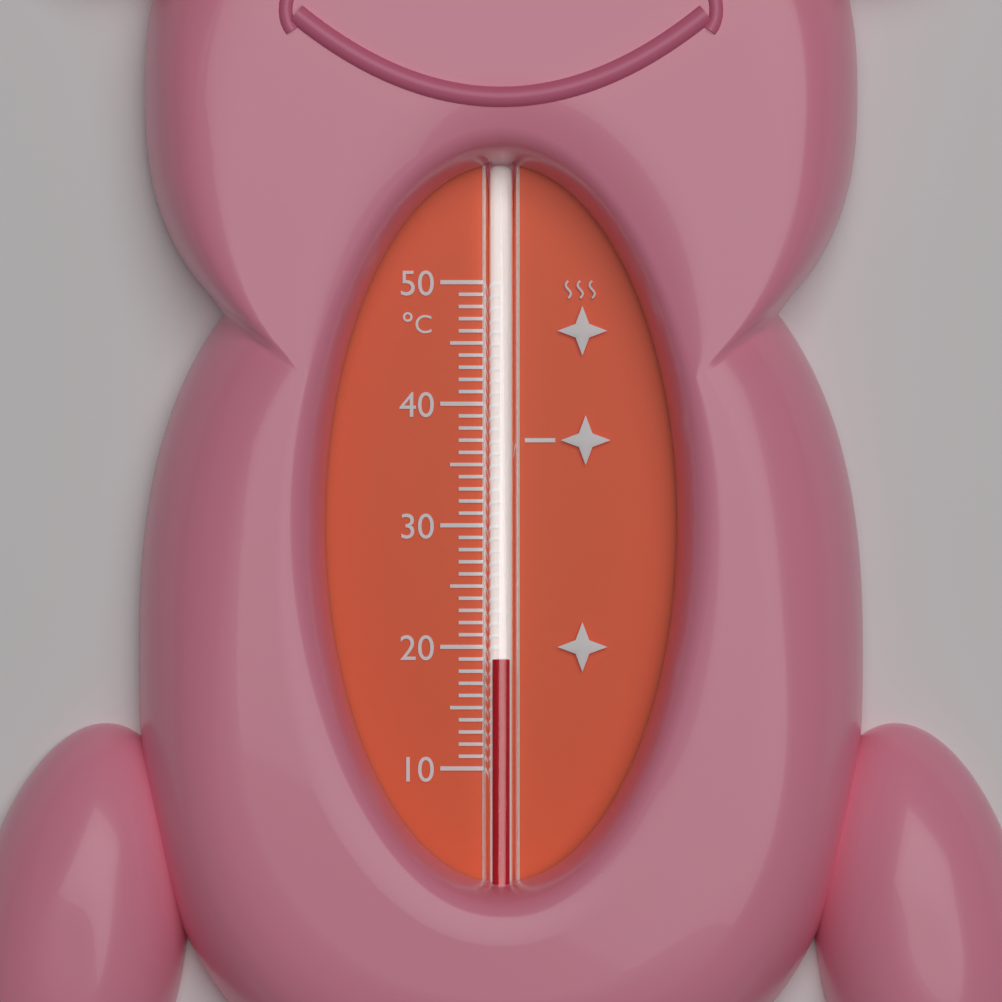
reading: 19 °C
